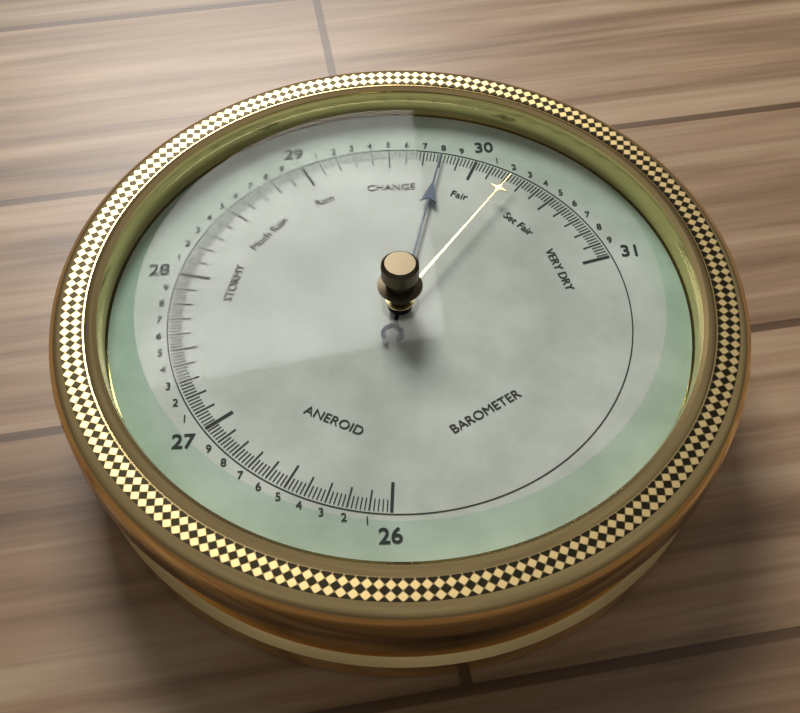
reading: 29.80 (no unit)
